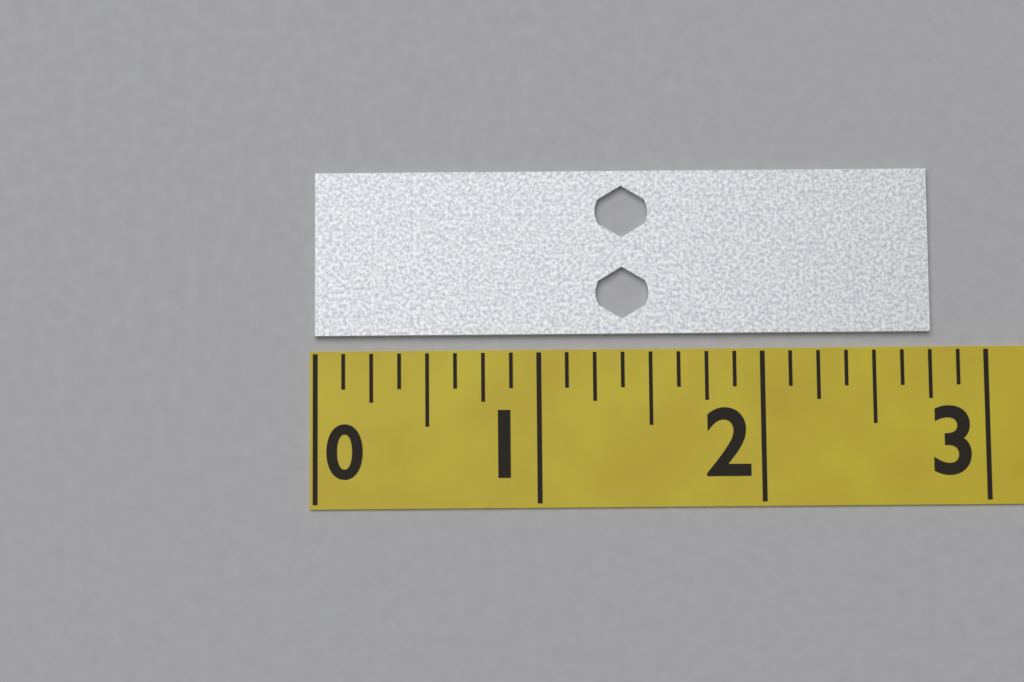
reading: 2.750 (no unit)
